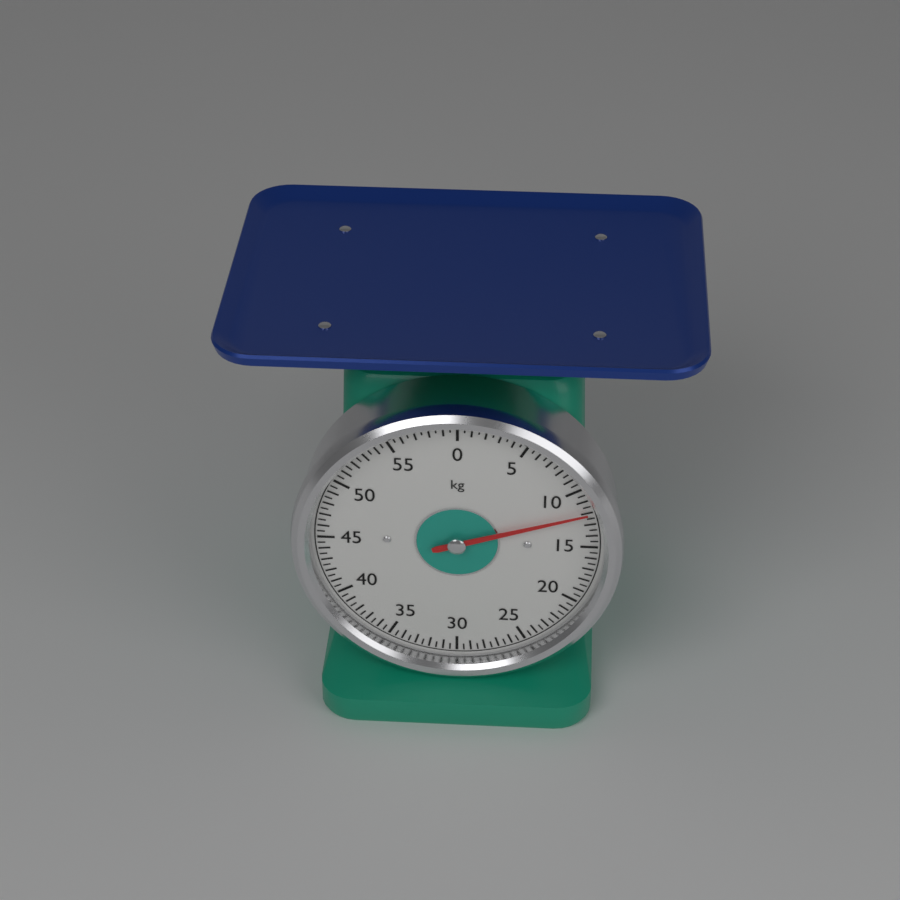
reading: 12.0 kg
